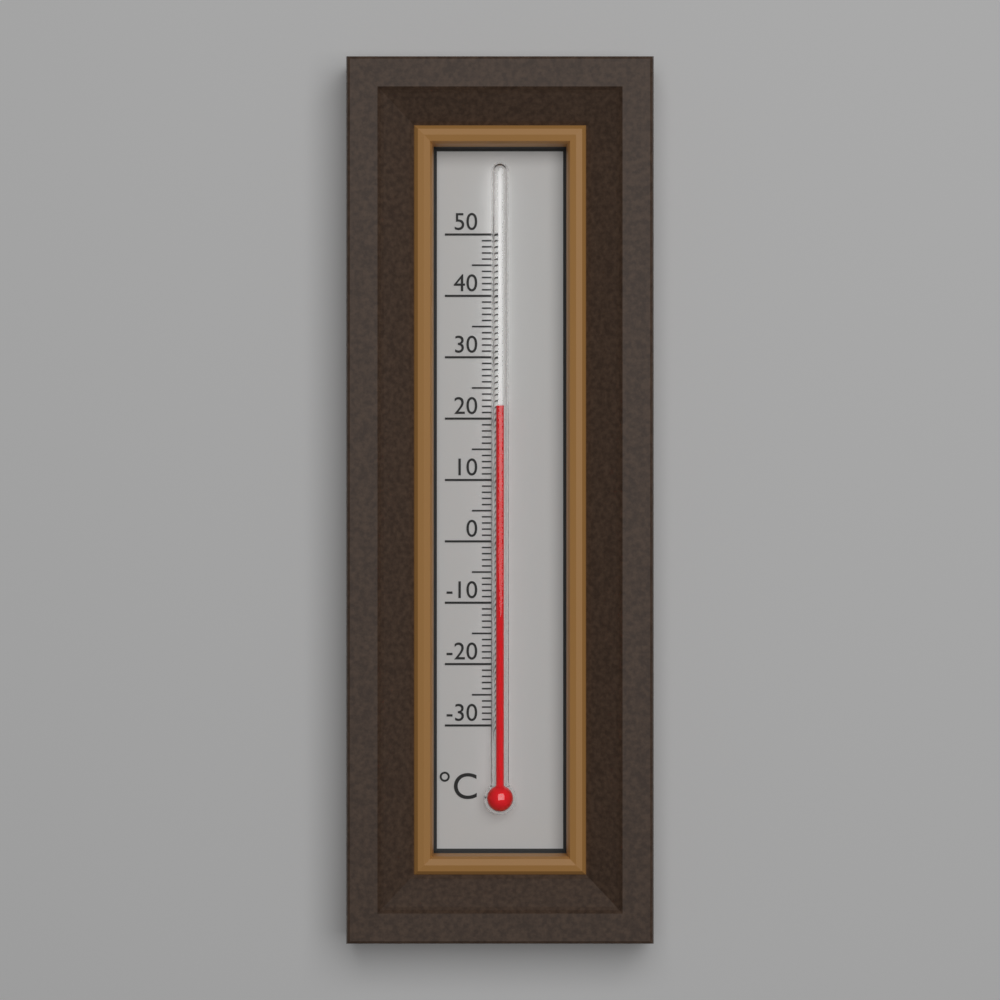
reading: 22 °C
